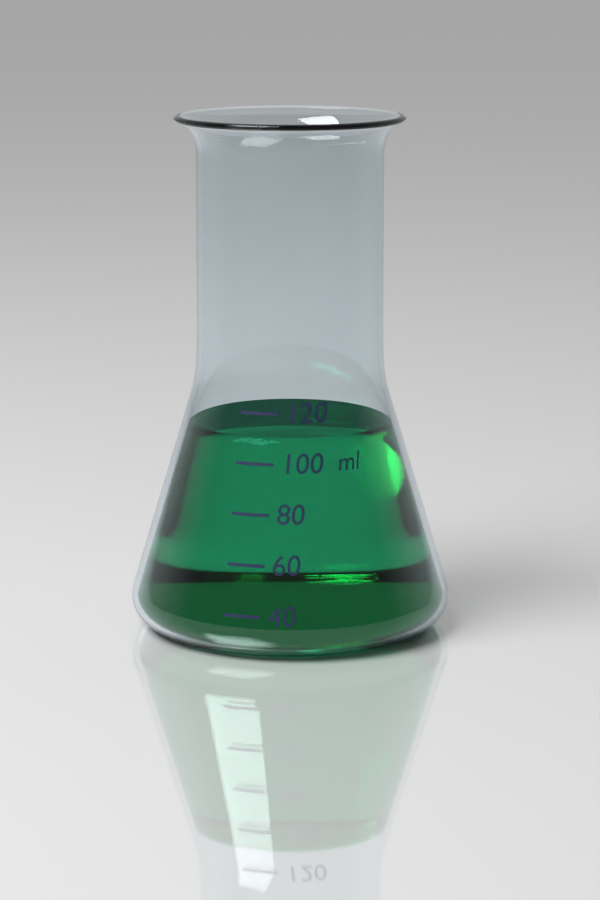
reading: 110 ml
